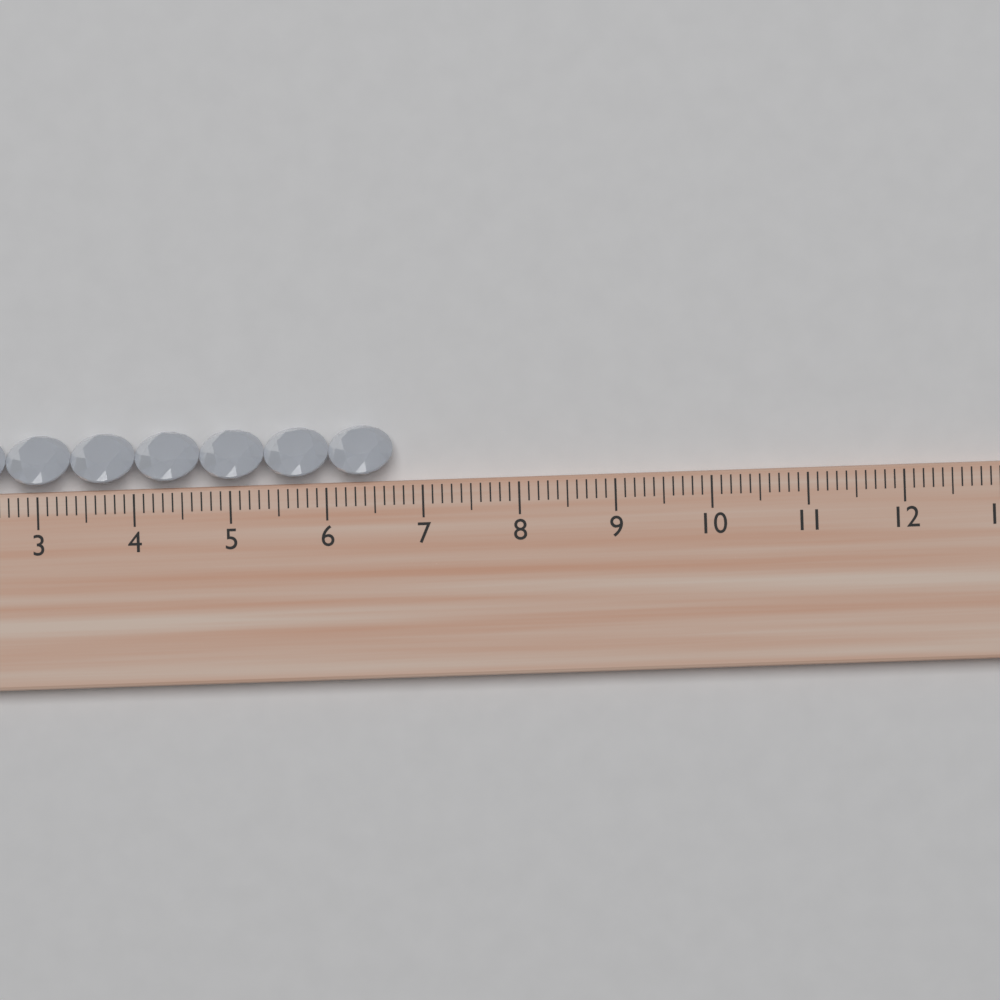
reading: 6.7 cm
